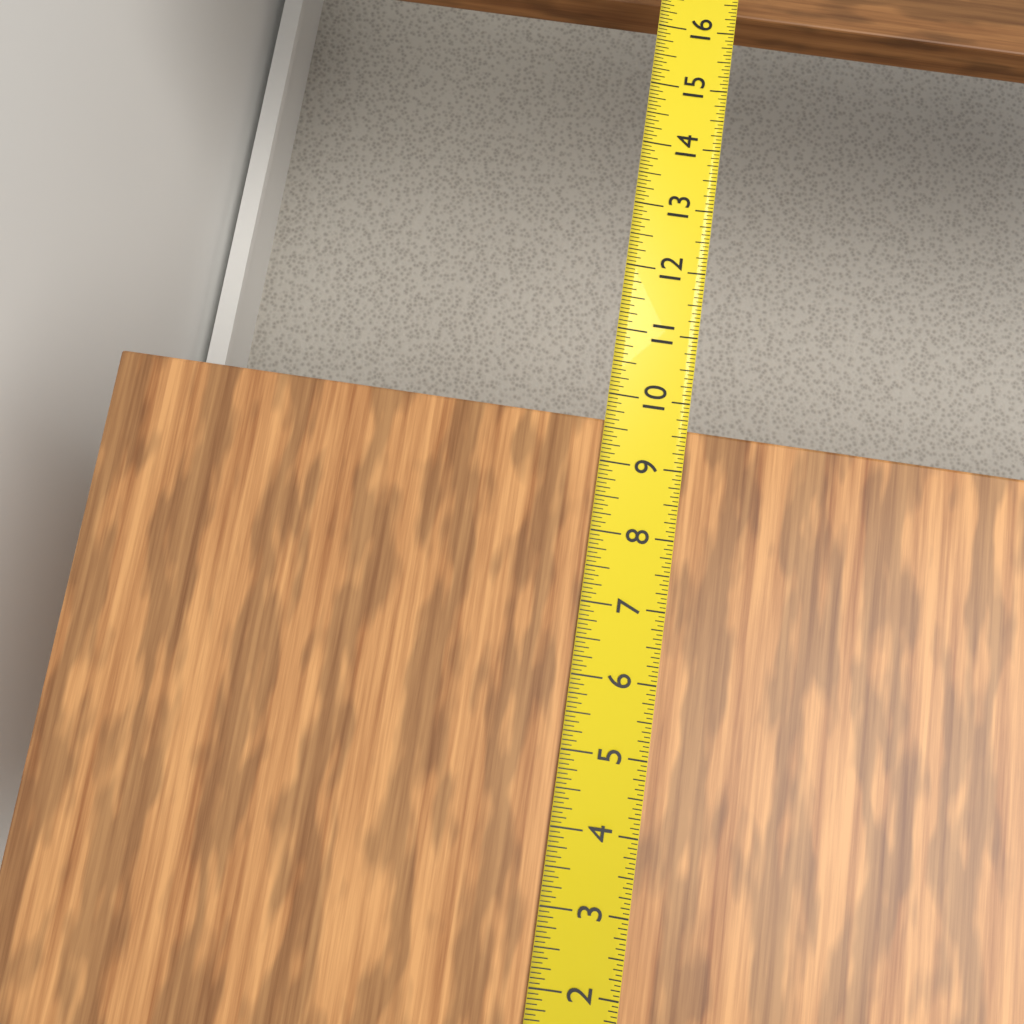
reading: 9.6250 in
